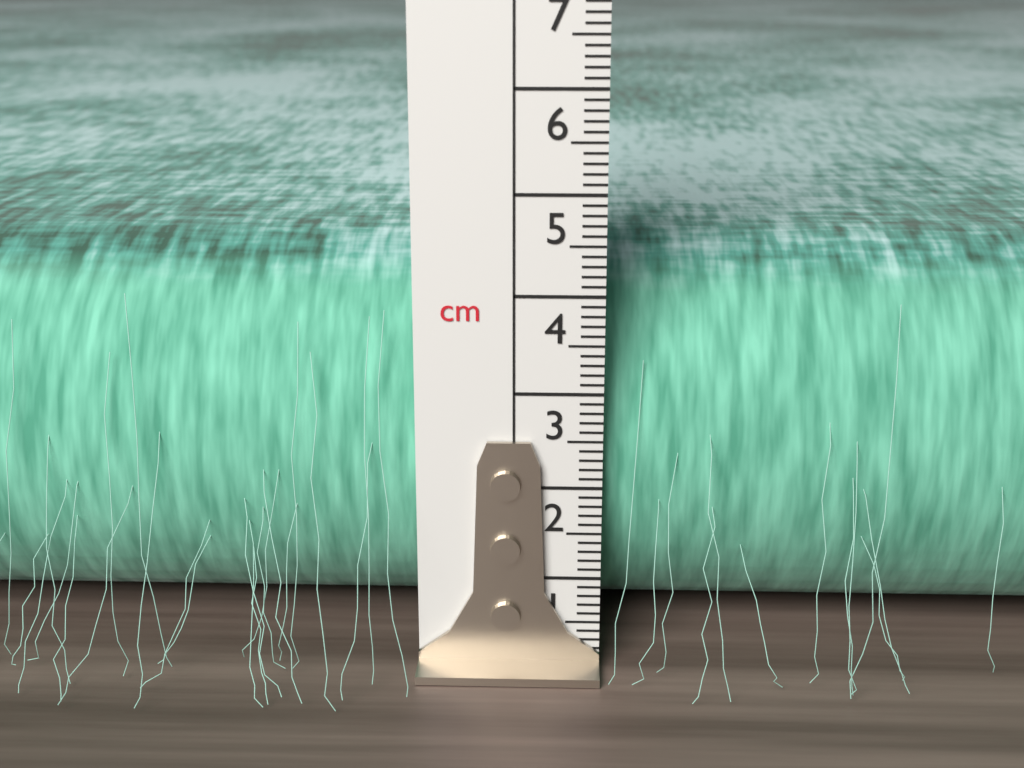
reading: 4.3 cm
